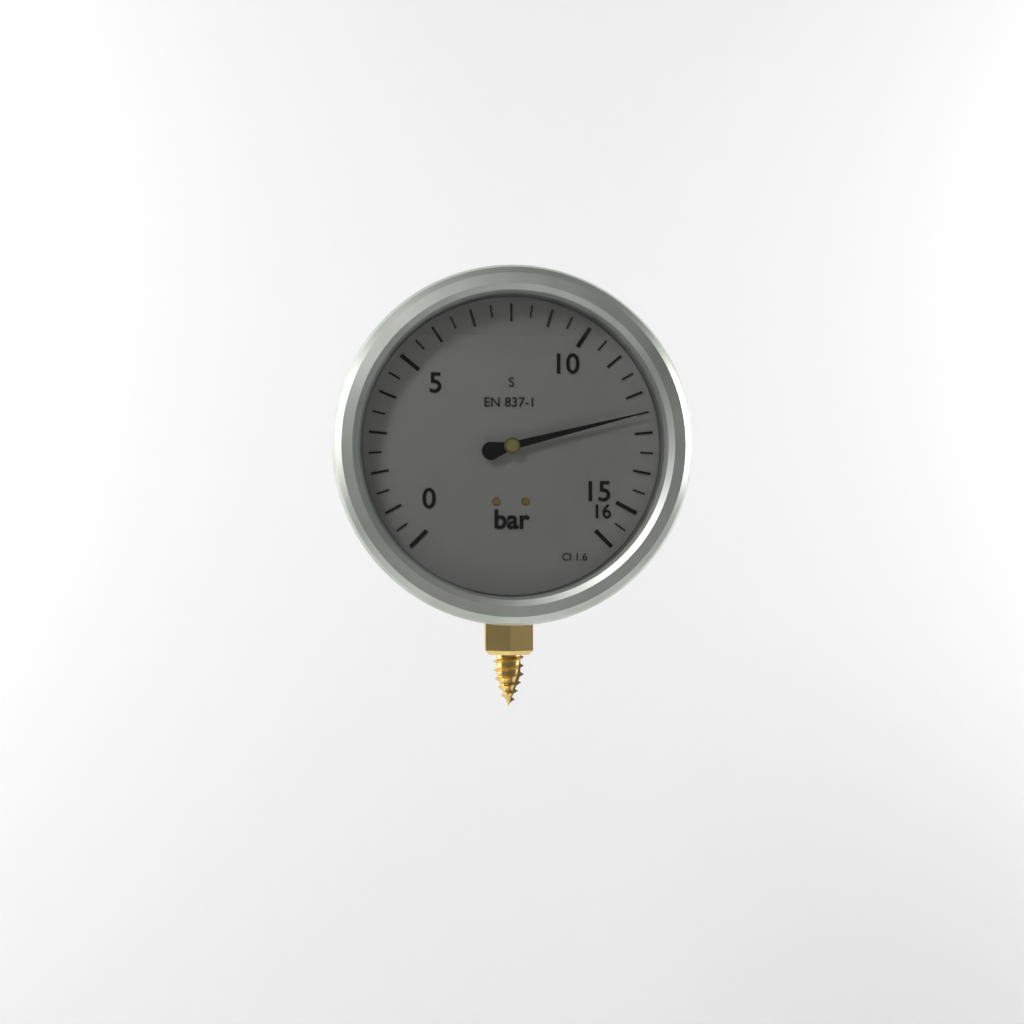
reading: 12.5 bar
